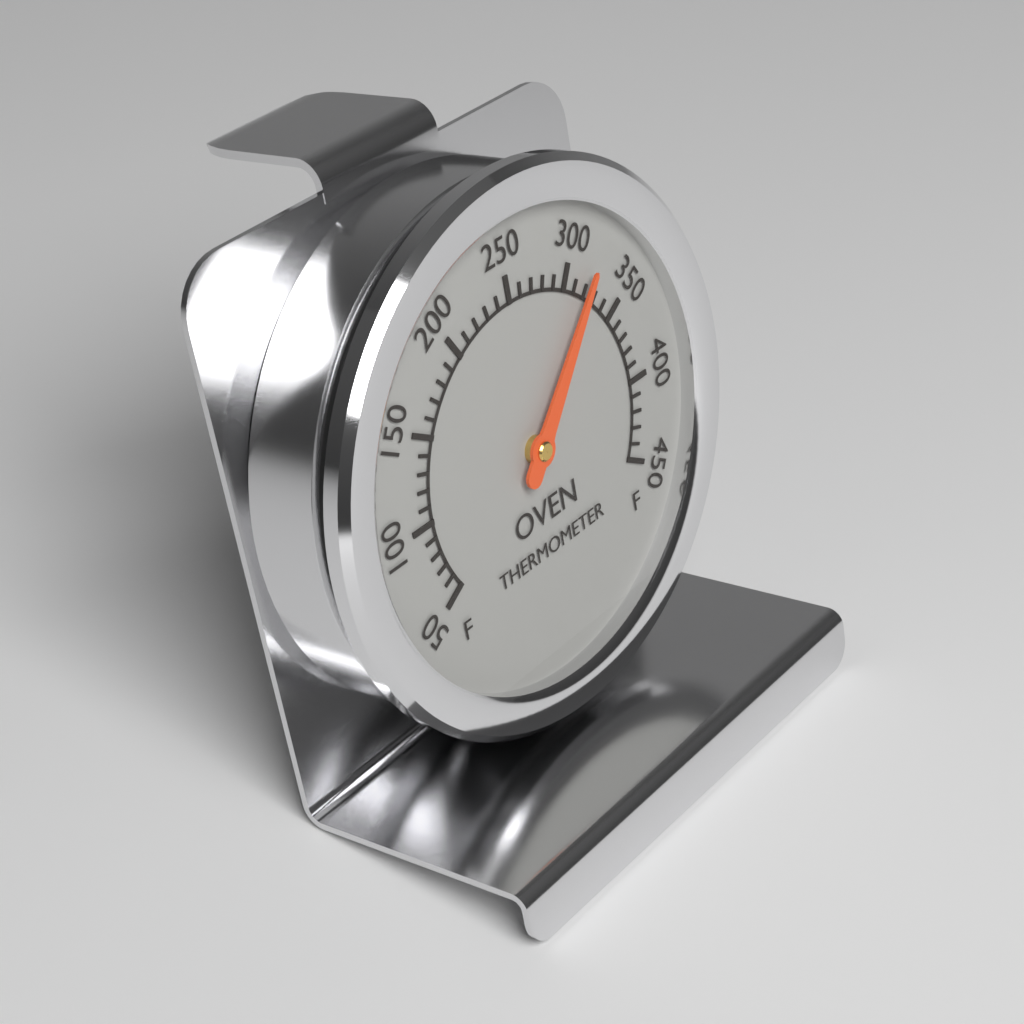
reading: 320 °F
